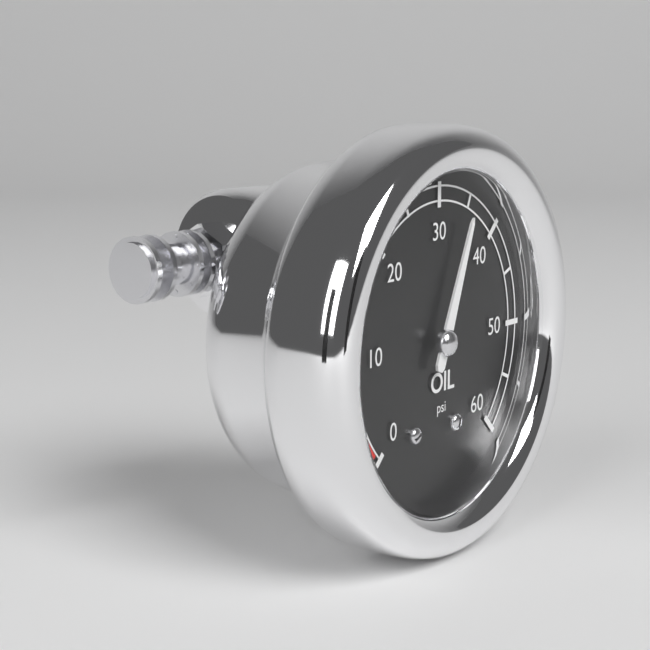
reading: 35 psi
